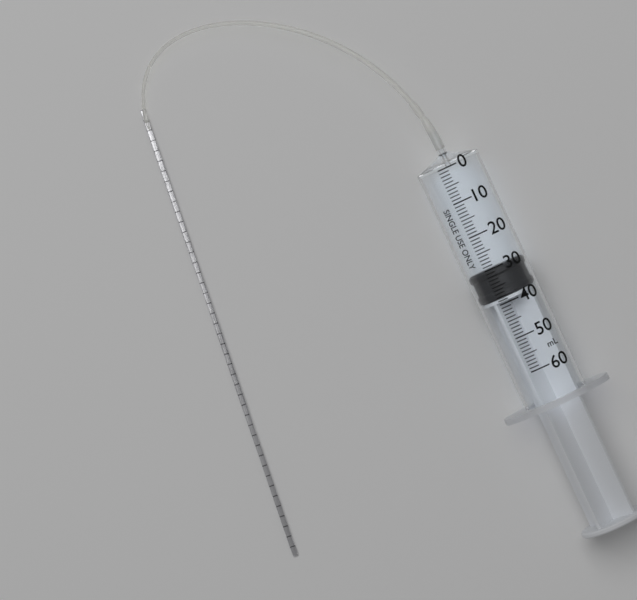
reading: 30 ml
